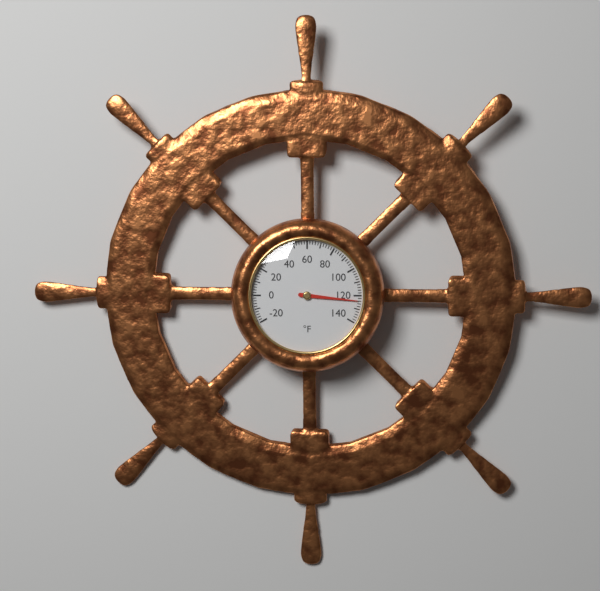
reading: 124 °F
